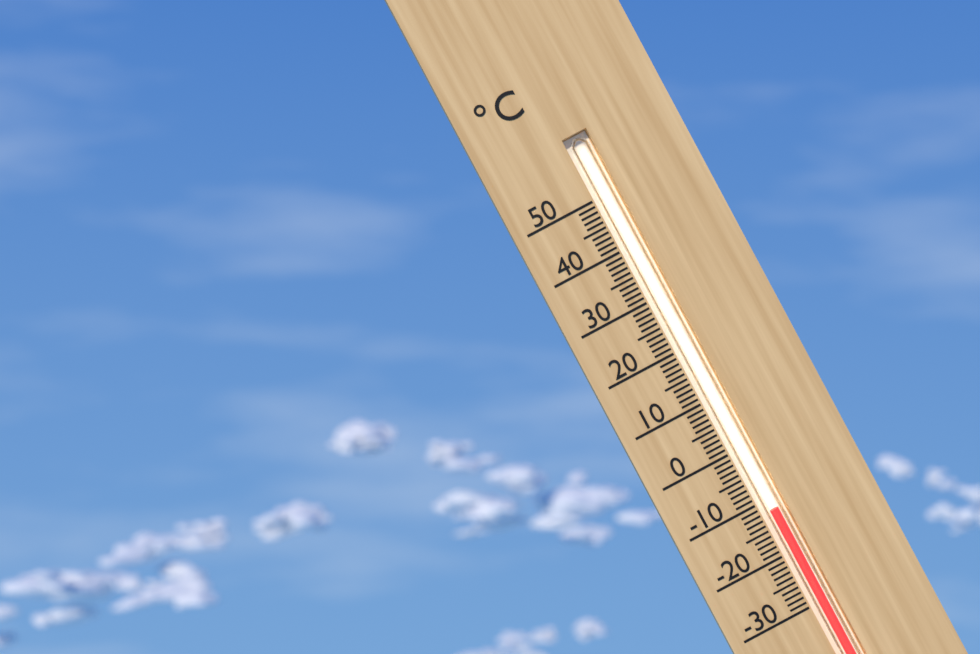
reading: -12 °C
